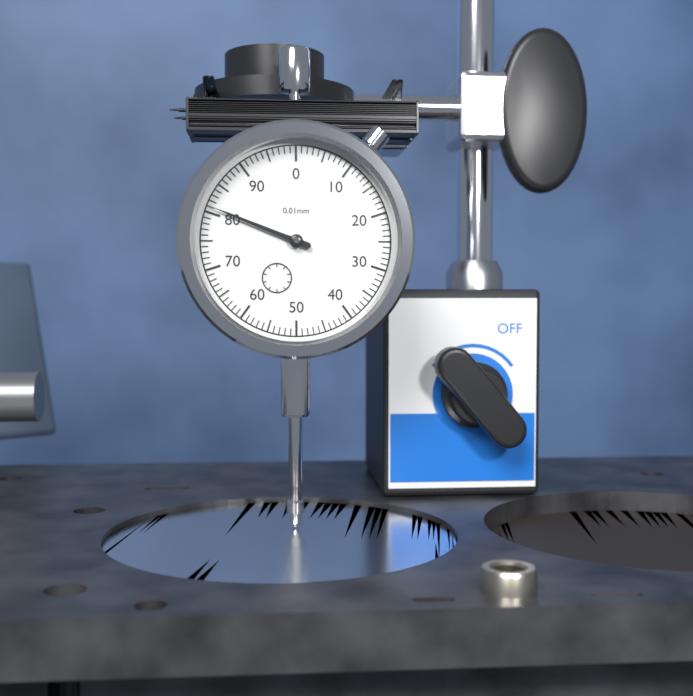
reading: 81 0.01mm
